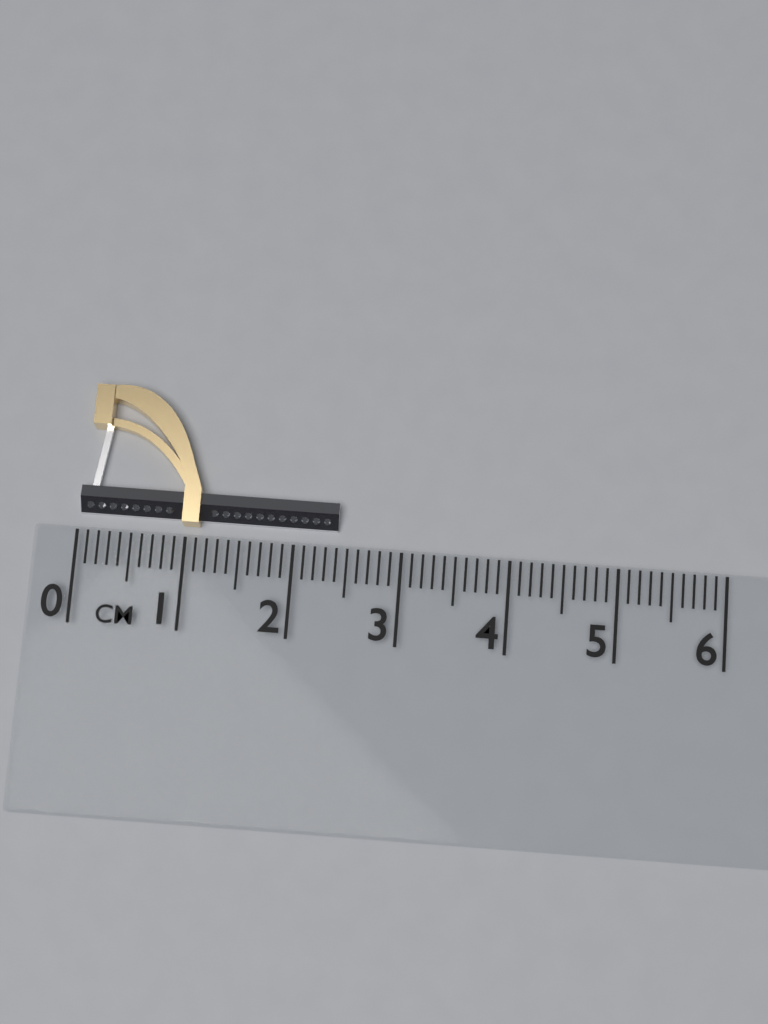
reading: 2.4 cm
